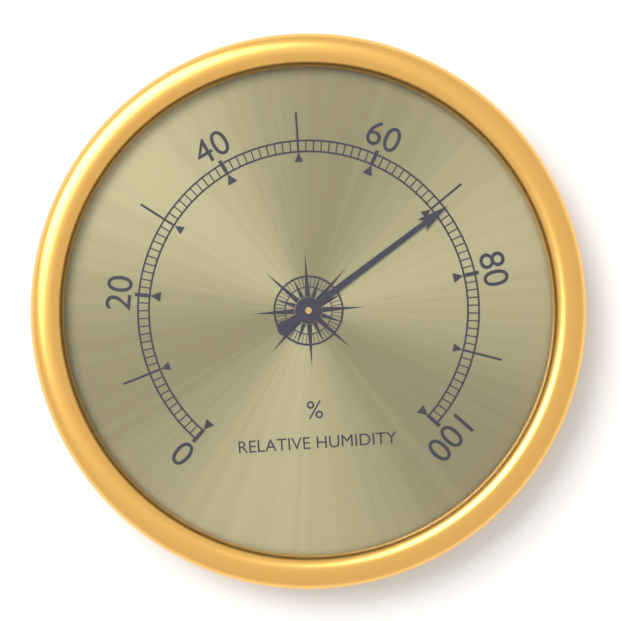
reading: 71 %
